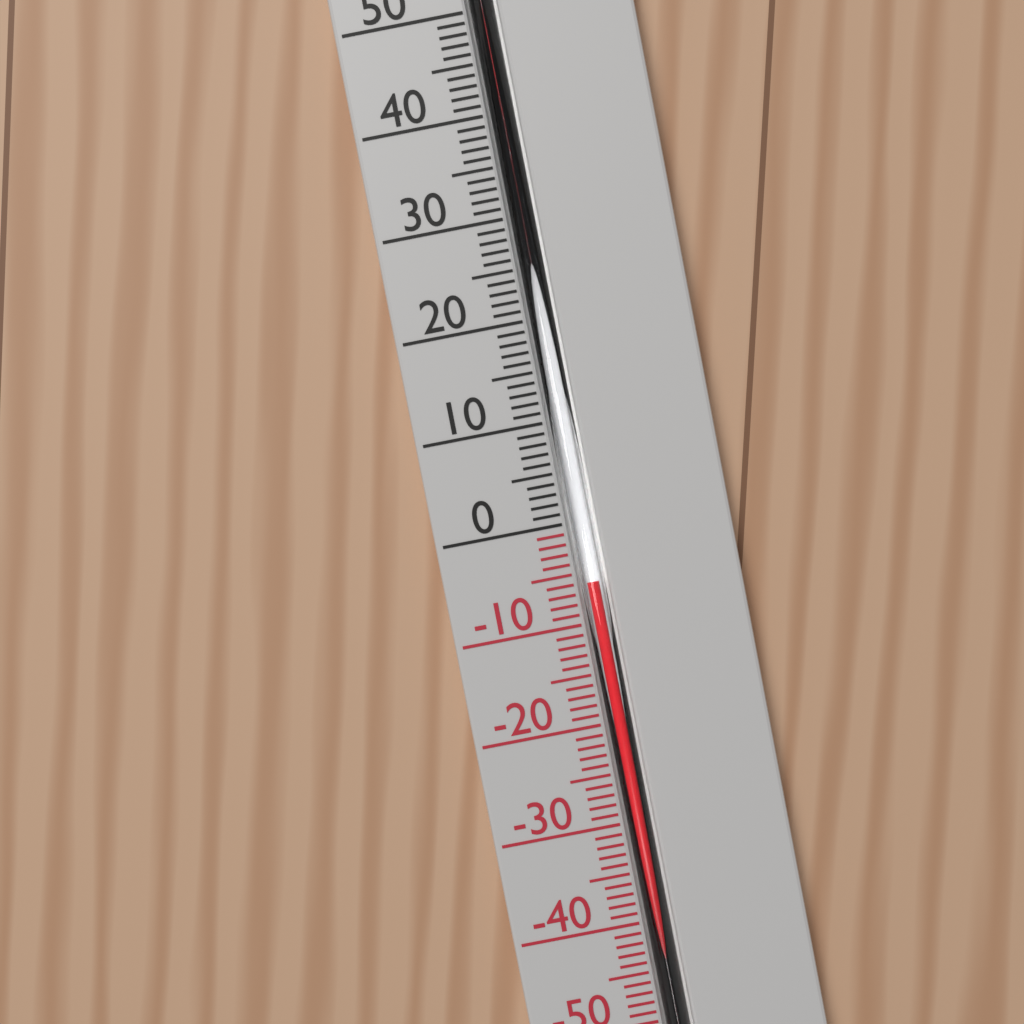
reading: -6 °C
